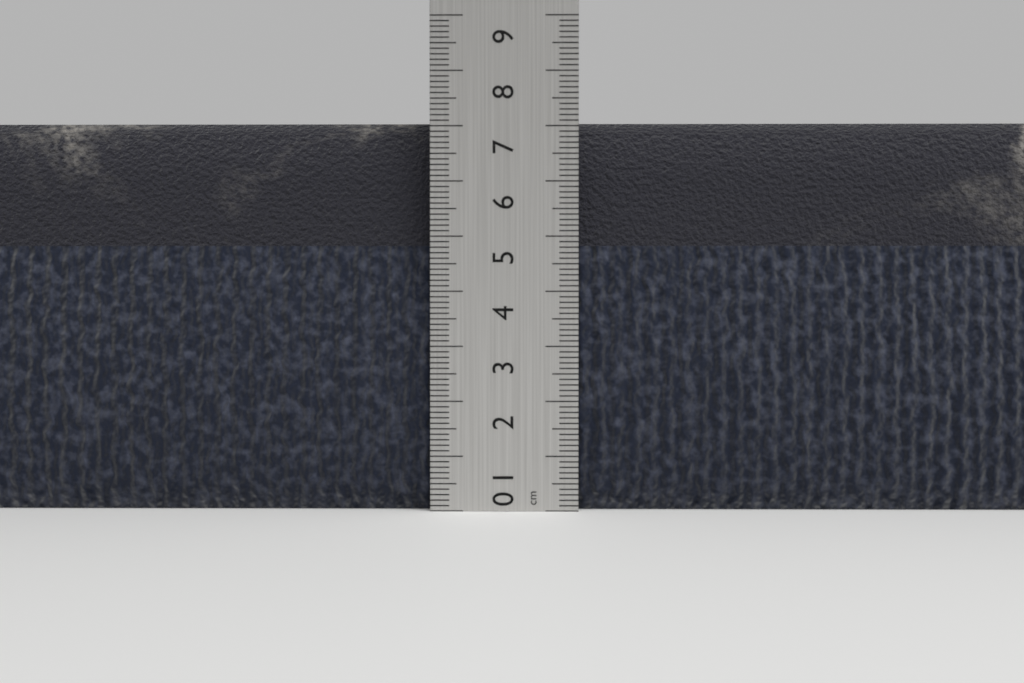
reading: 7.1 cm
